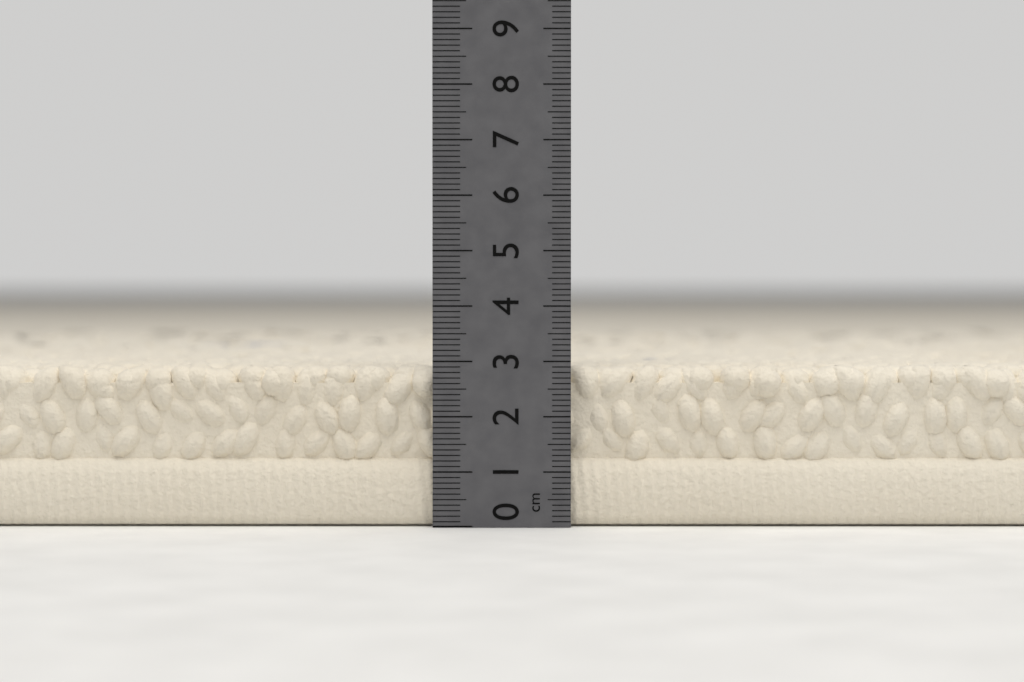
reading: 2.9 cm
